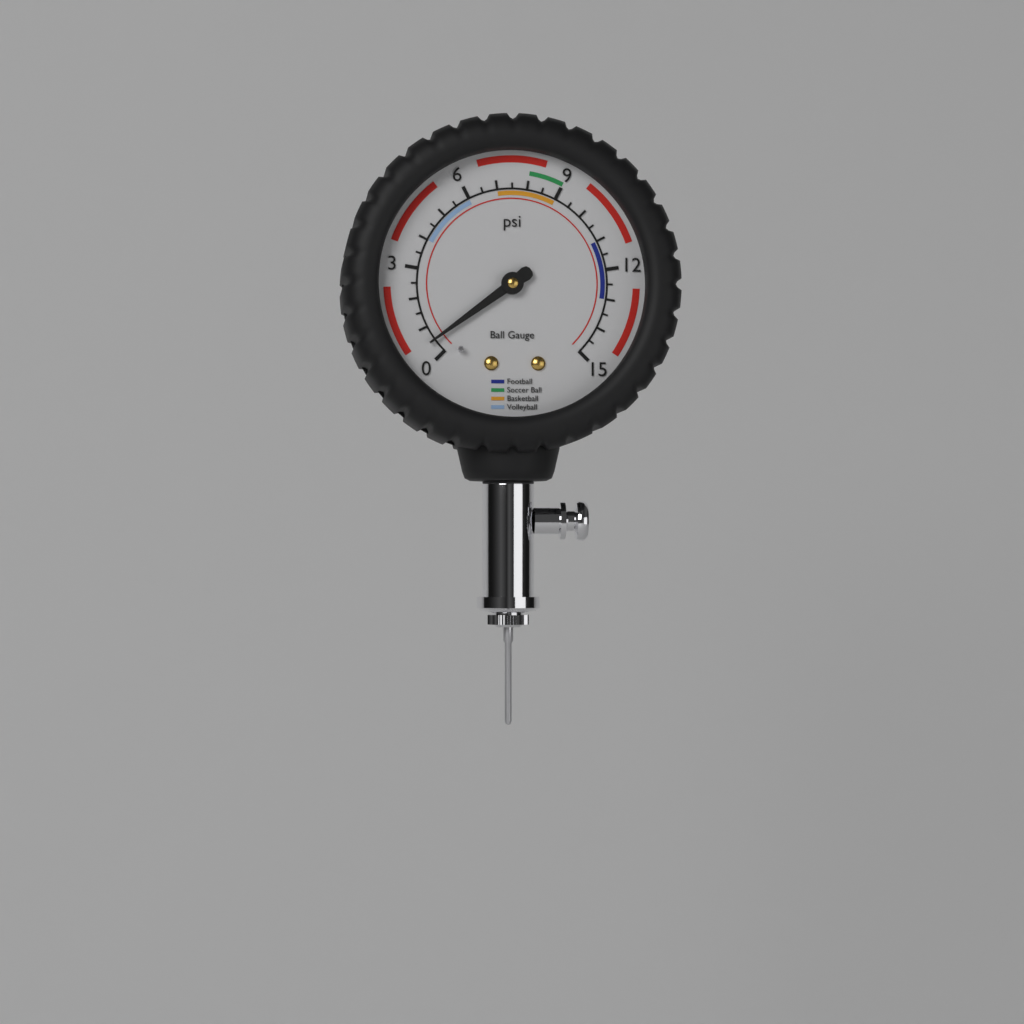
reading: 0.5 psi
